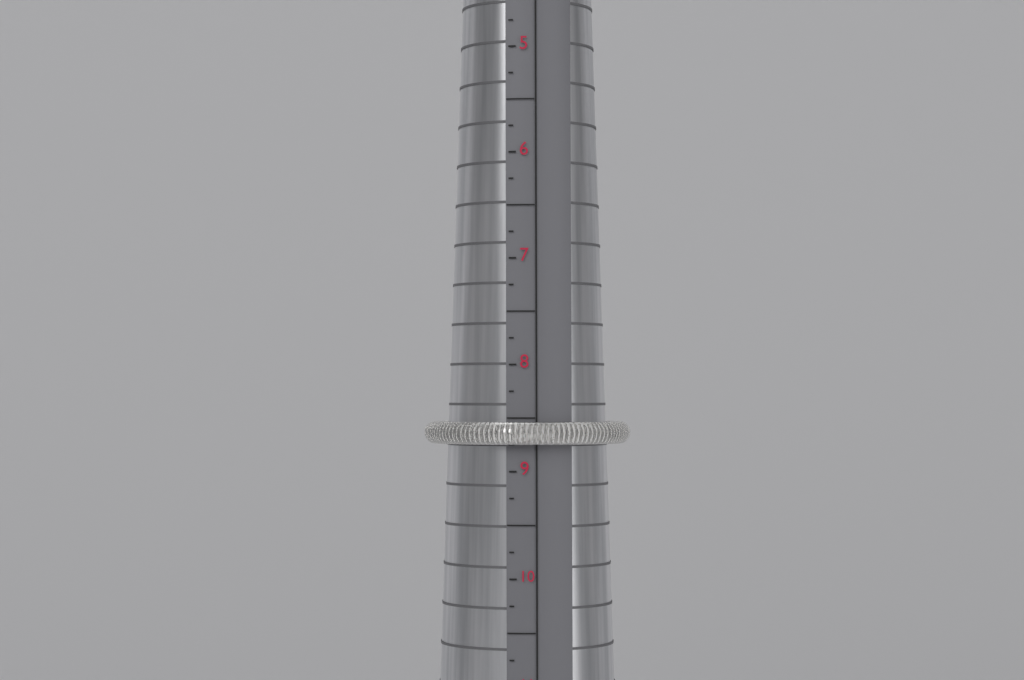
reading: 8.75 (no unit)
